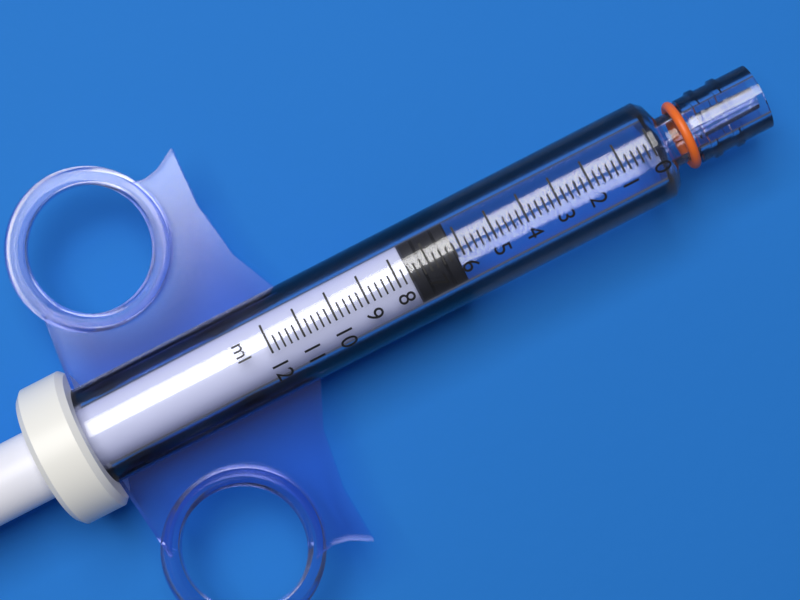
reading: 6.2 ml
